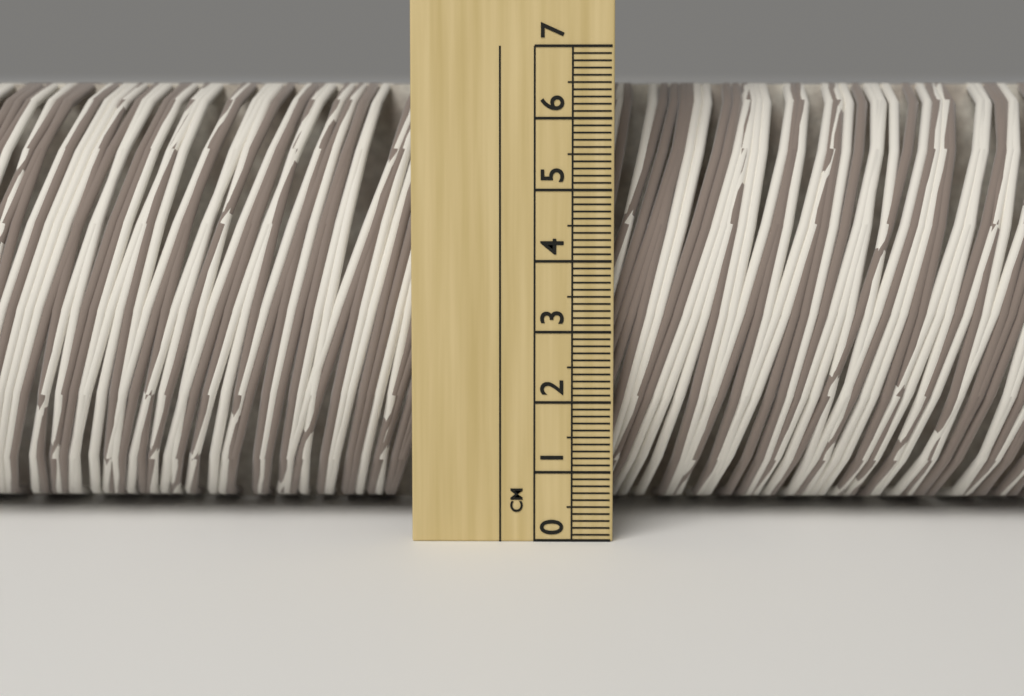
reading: 6.5 cm
